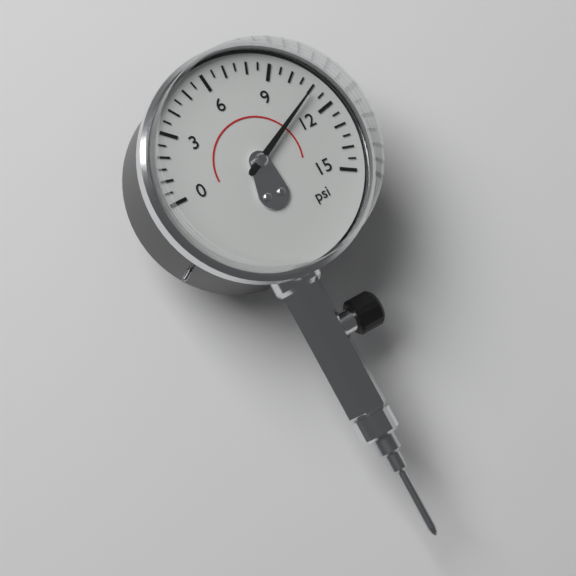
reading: 11.0 psi
